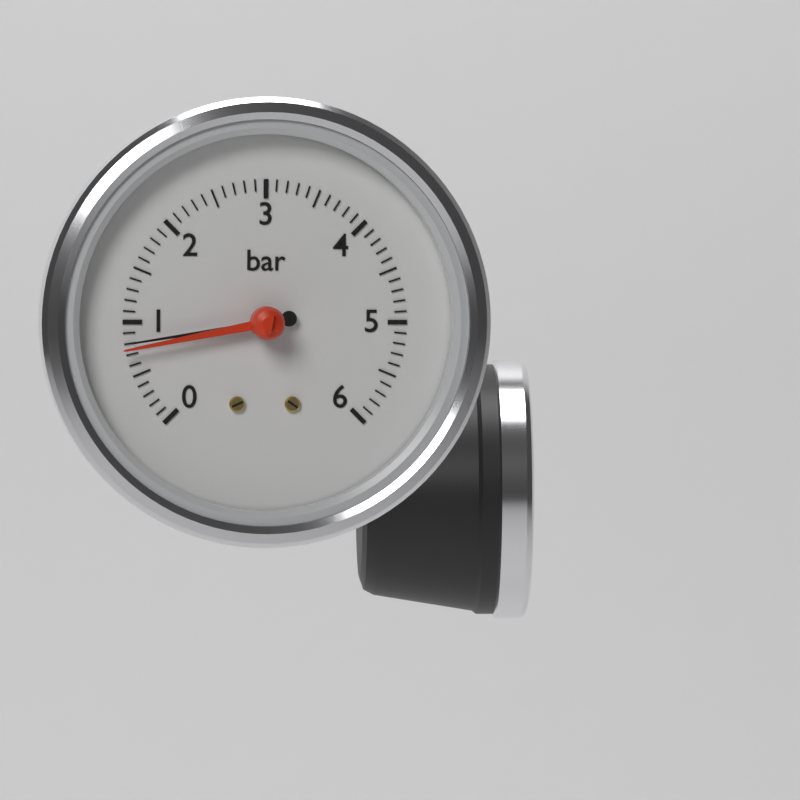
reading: 0.8 bar
